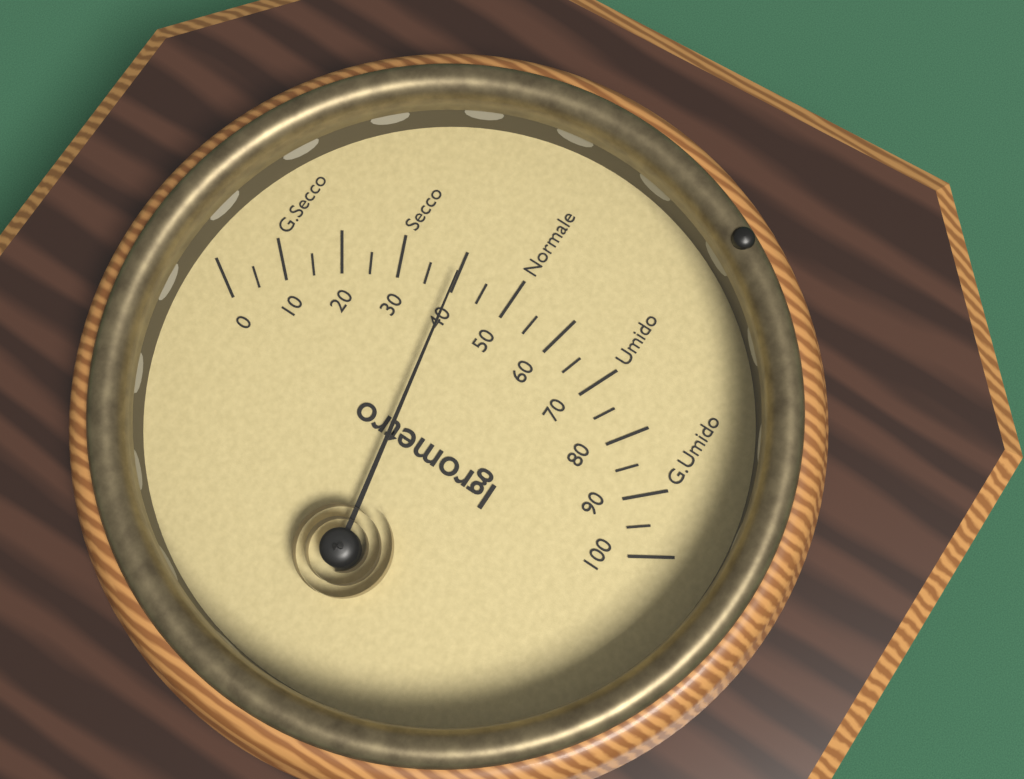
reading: 40 (no unit)
